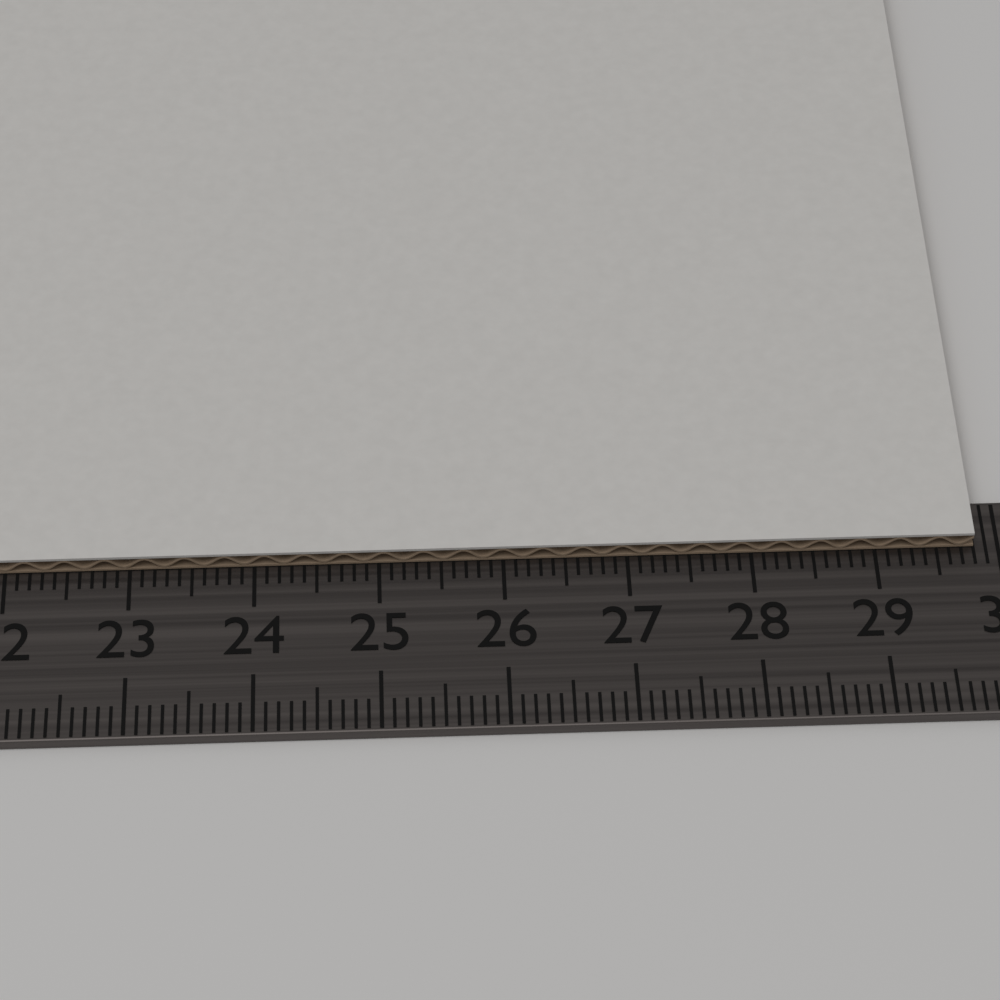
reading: 29.8 cm
